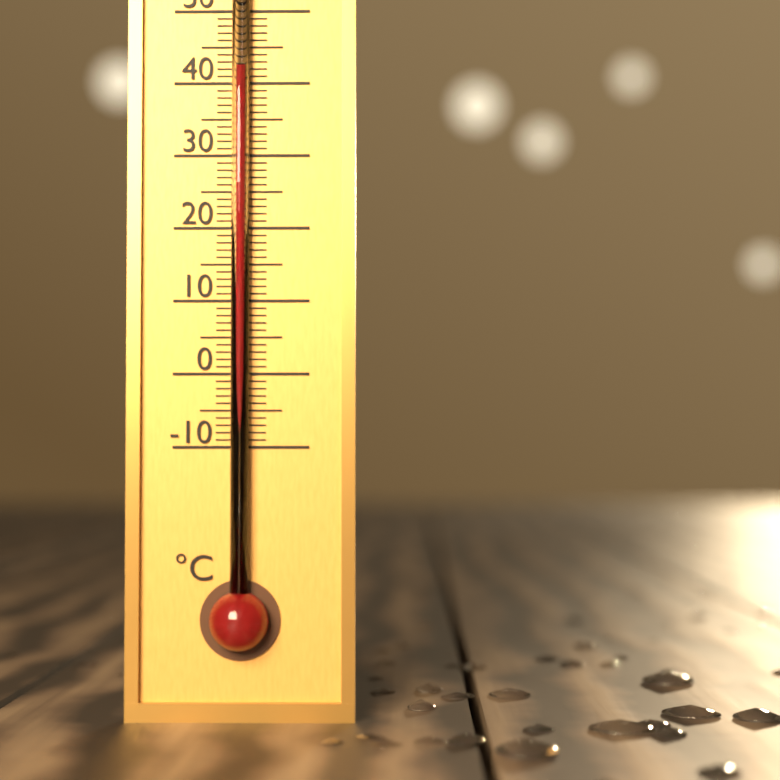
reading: 42 °C
